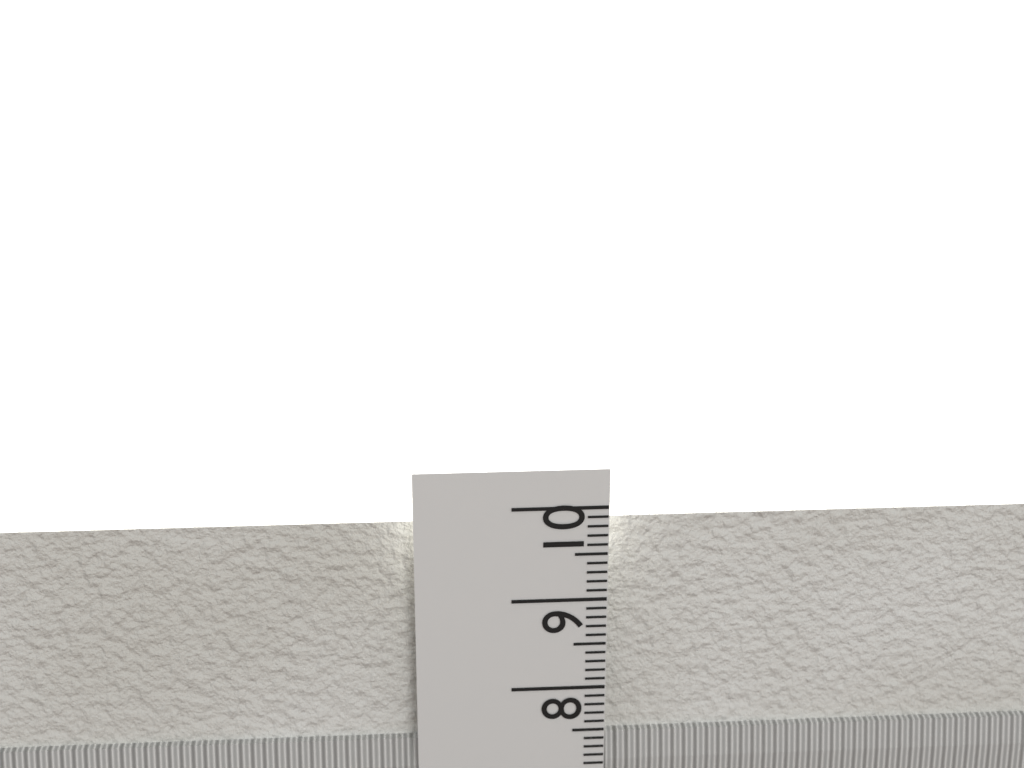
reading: 9.8 cm
